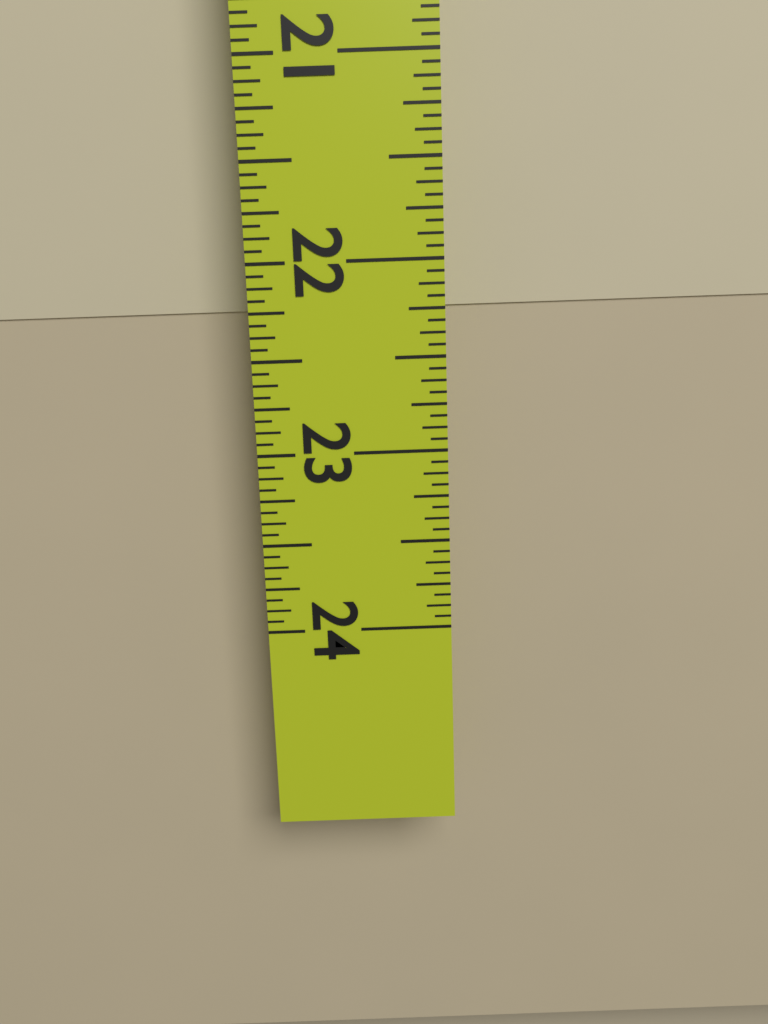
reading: 22.2500 in
